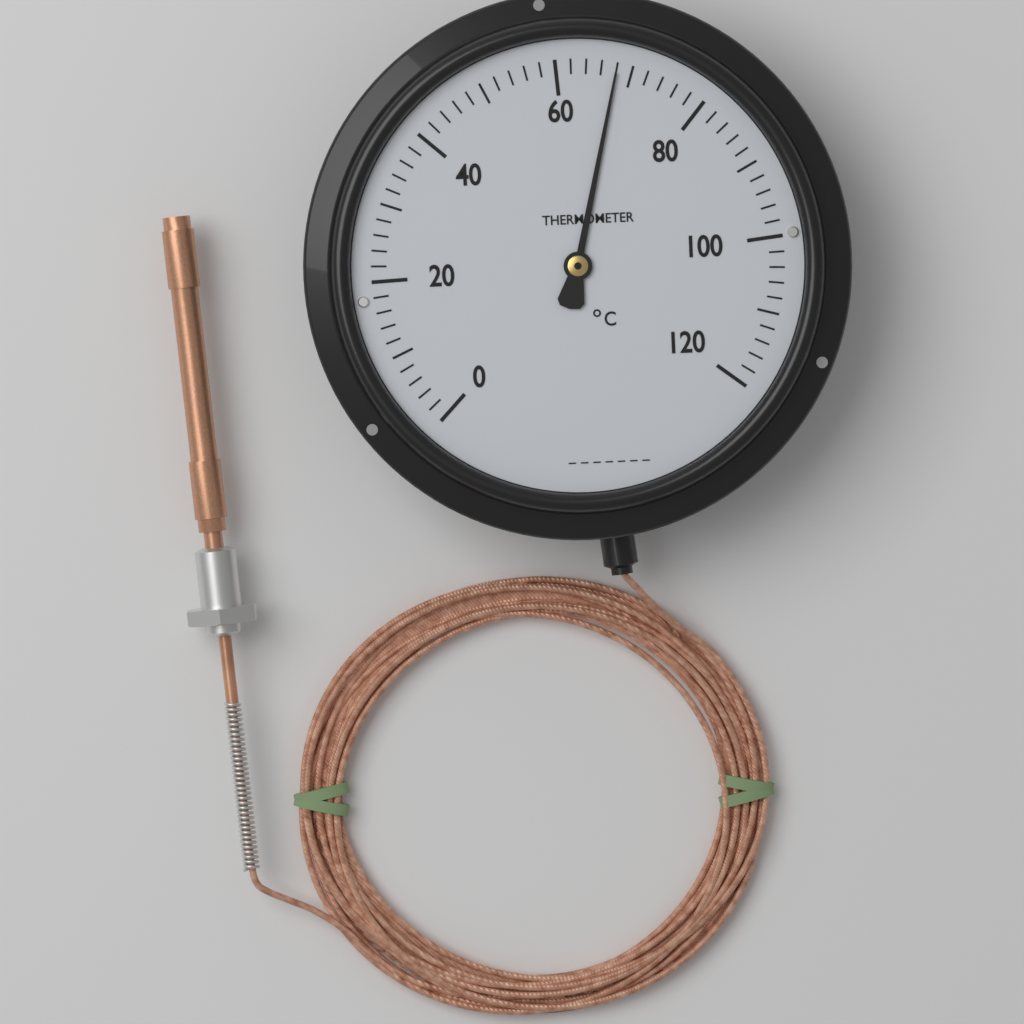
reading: 68 °C
